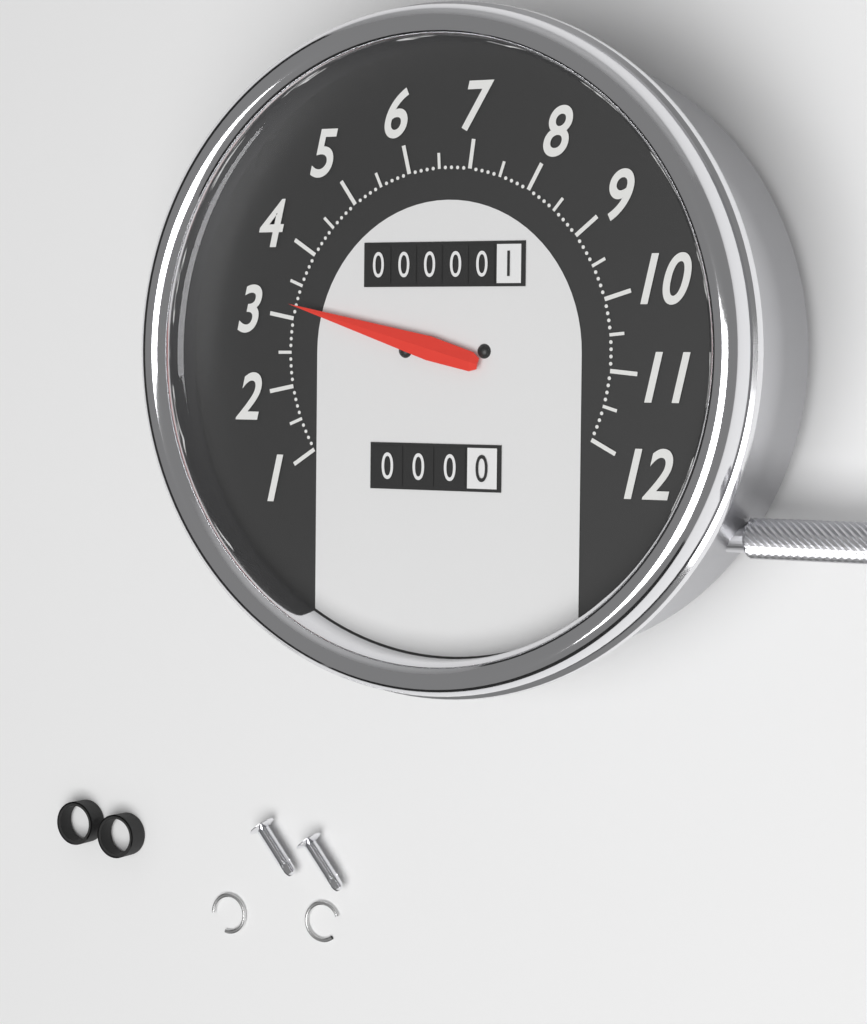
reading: 3.2 (no unit)
